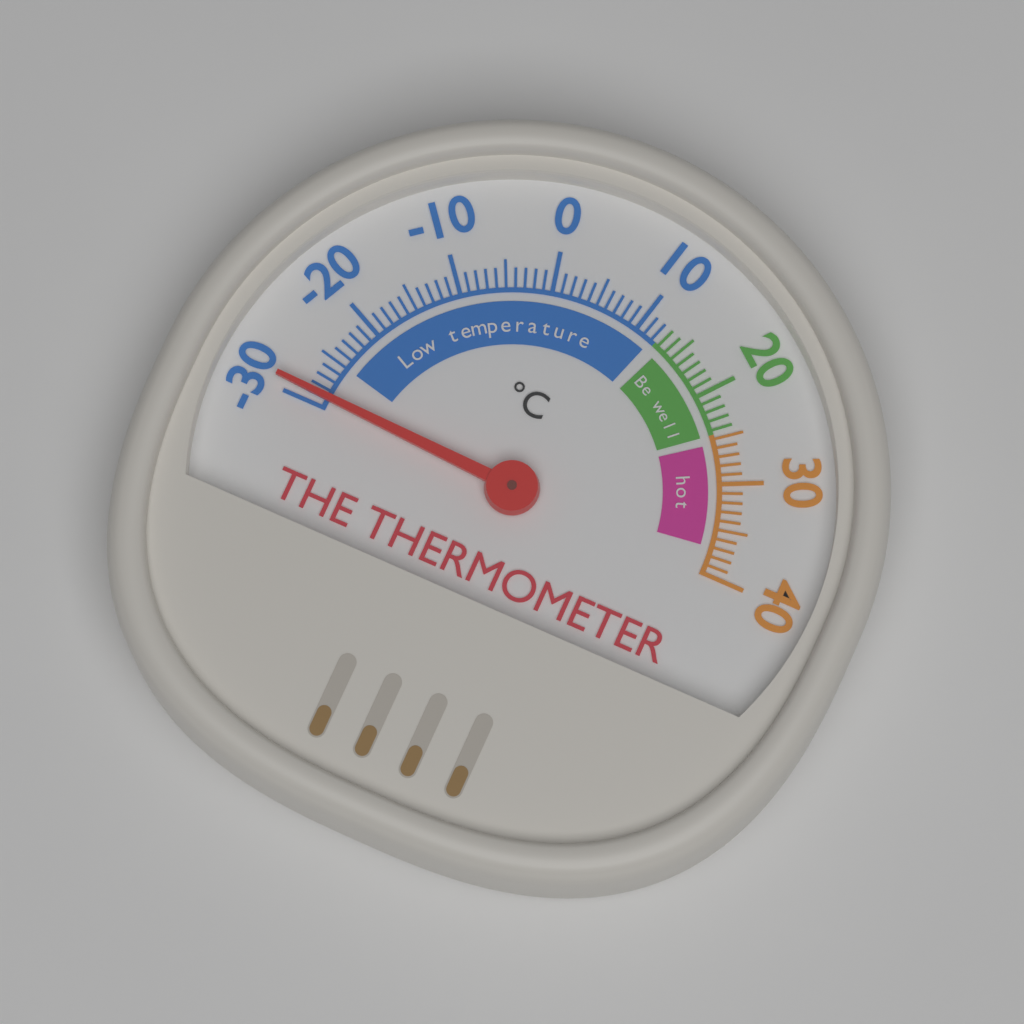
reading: -29 °C
